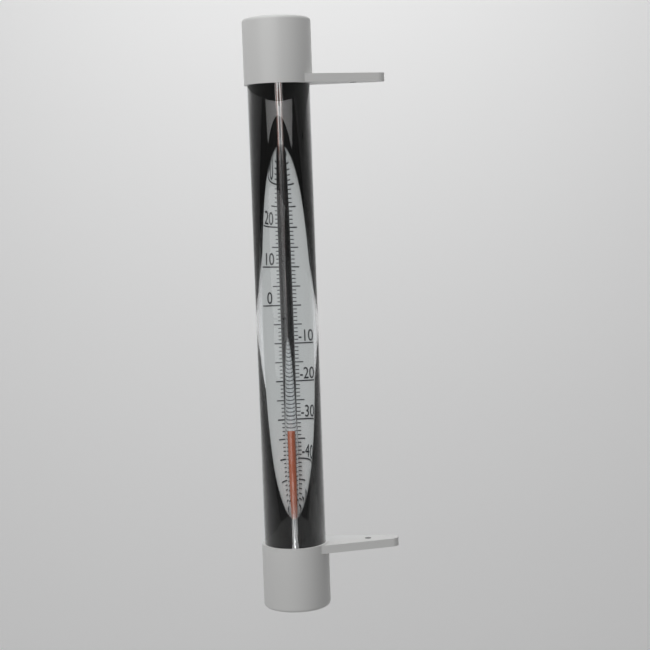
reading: -34 °C
